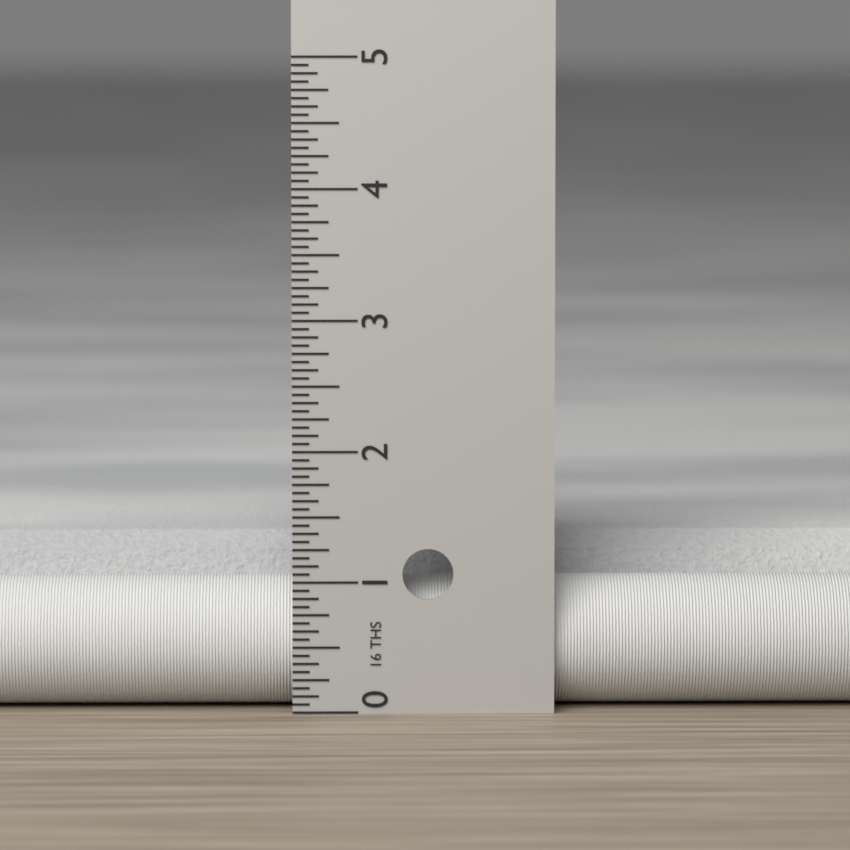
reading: 1.2500 in
